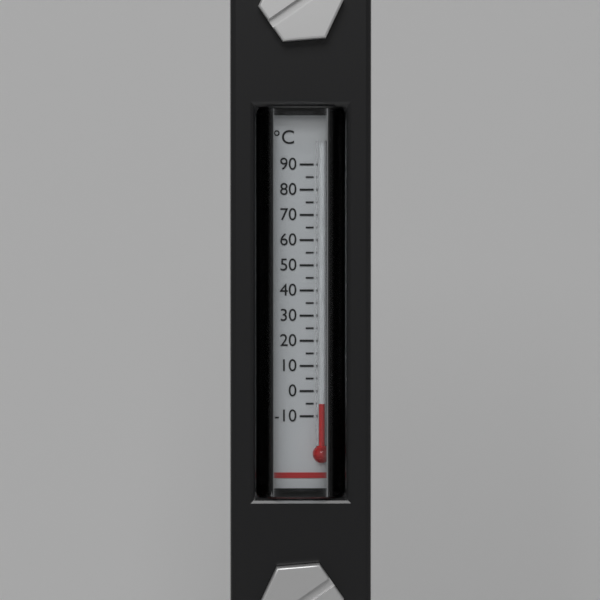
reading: -5 °C
